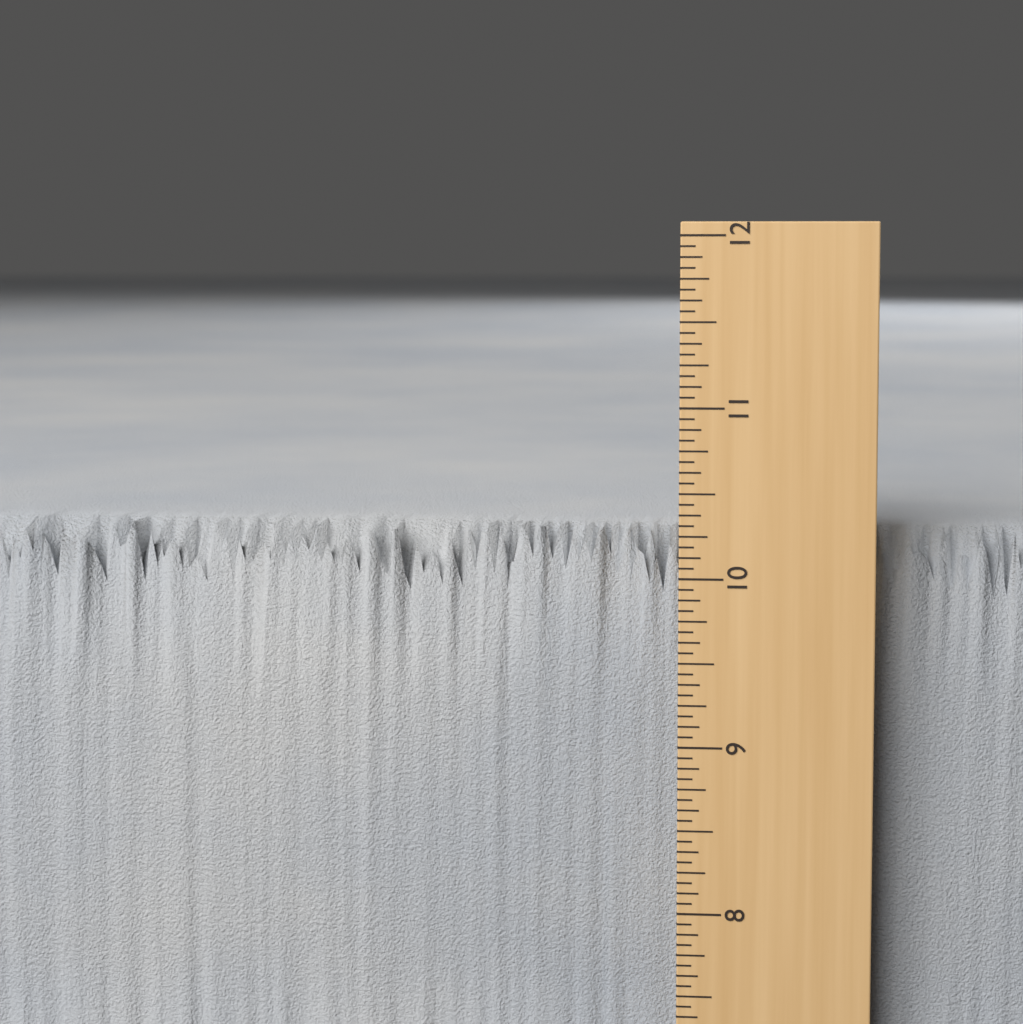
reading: 10.2500 in
